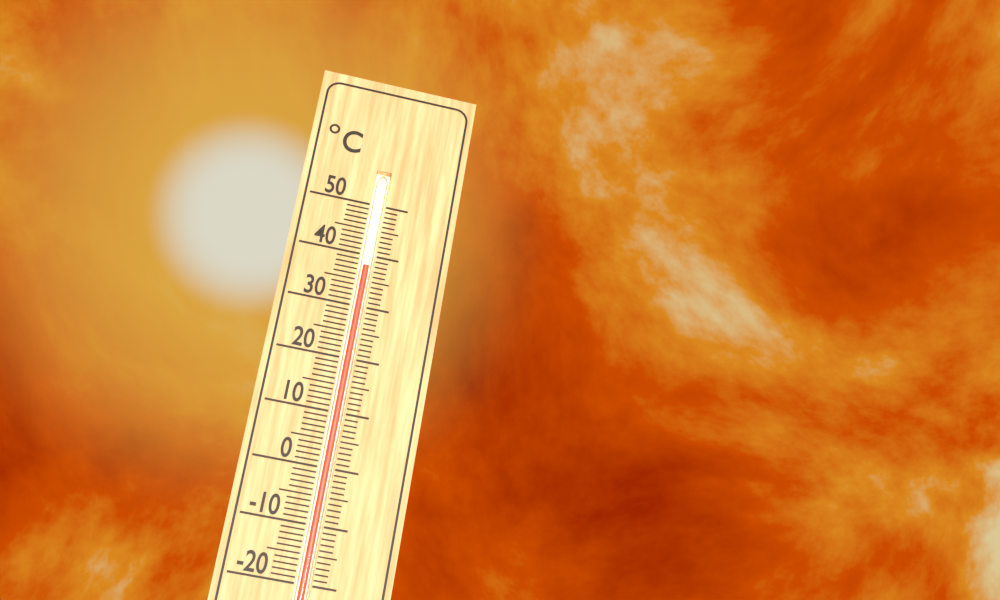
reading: 38 °C
